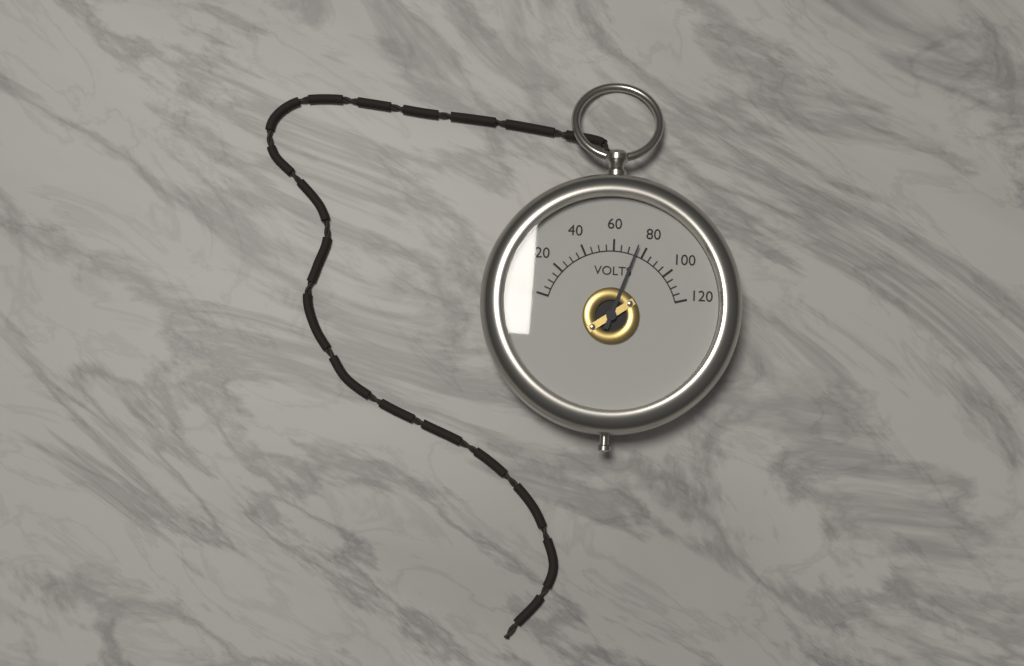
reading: 75 V
